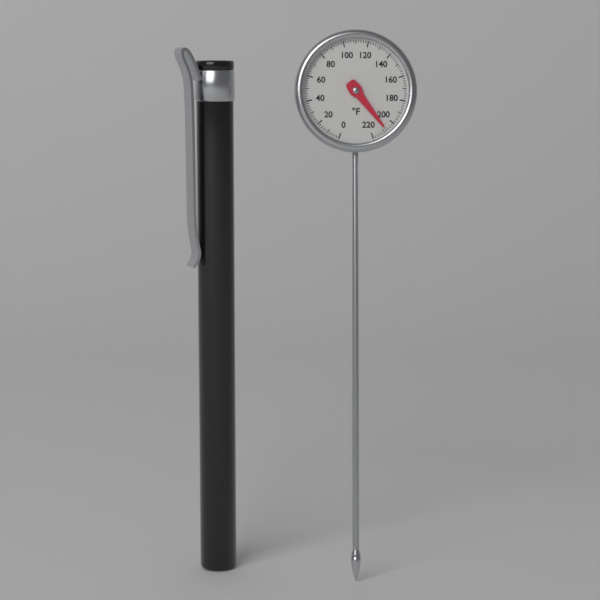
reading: 208 °F
